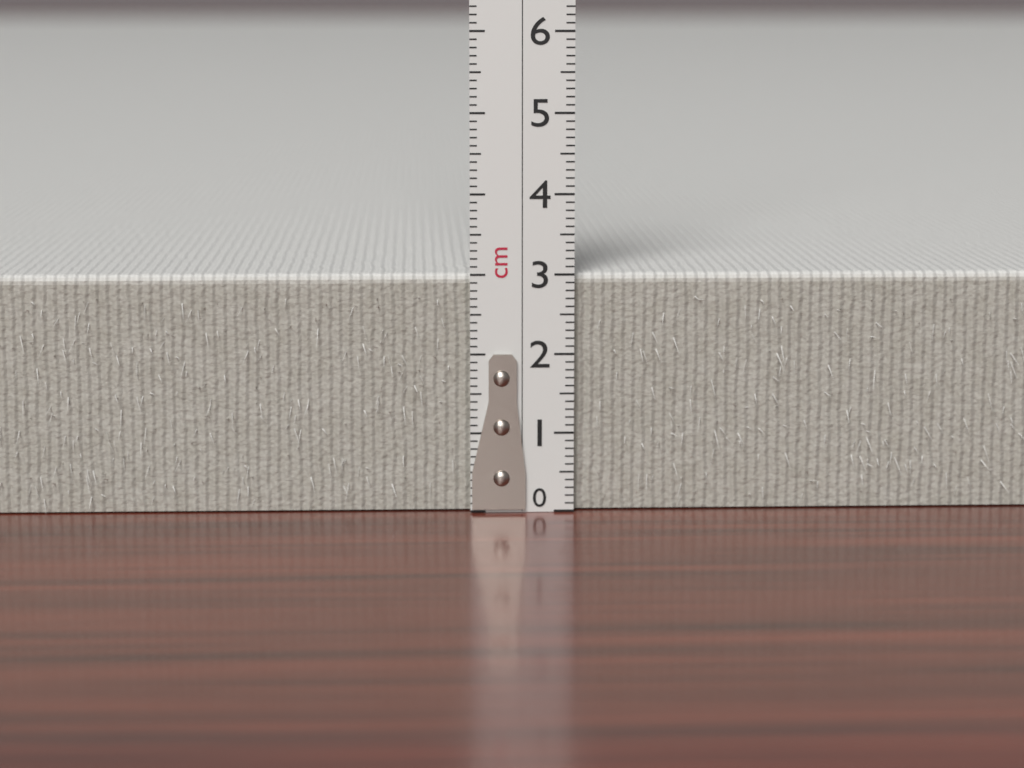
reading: 3.0 cm
